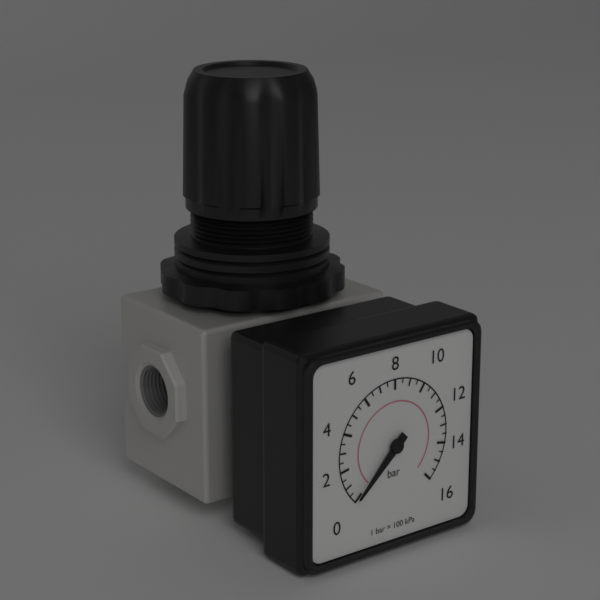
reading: 0.0 bar
